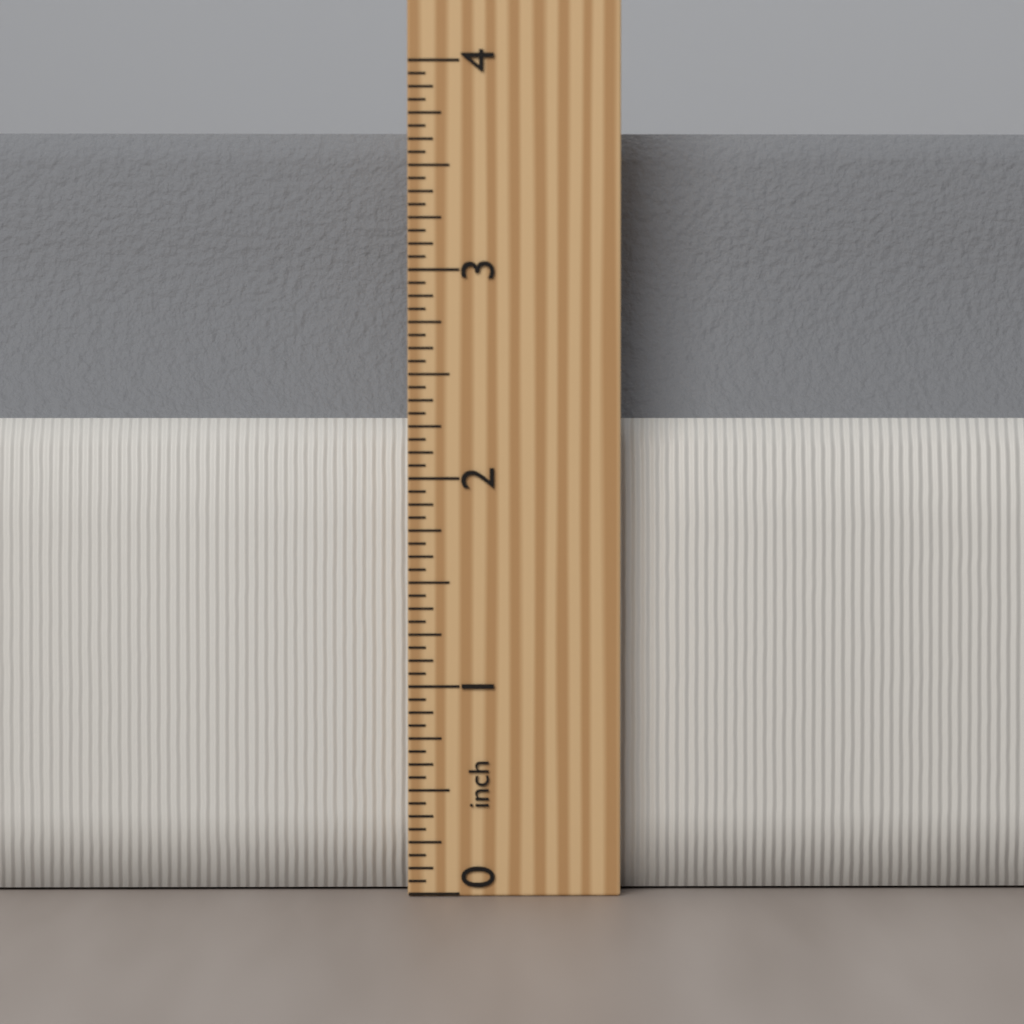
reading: 3.6875 inch
